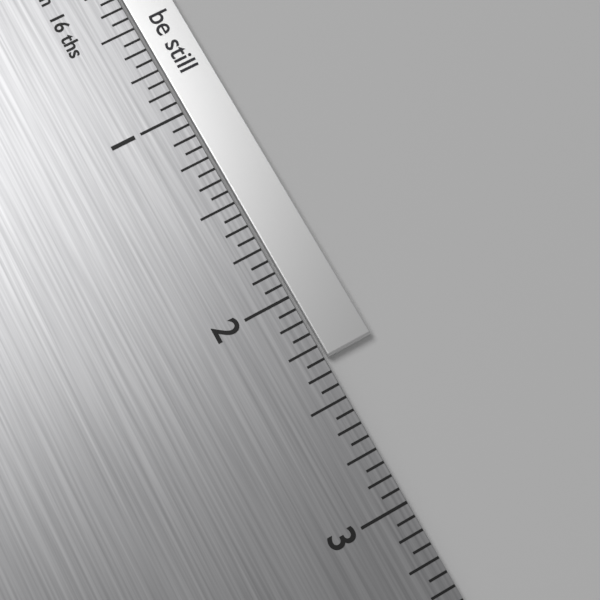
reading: 2.3125 in
